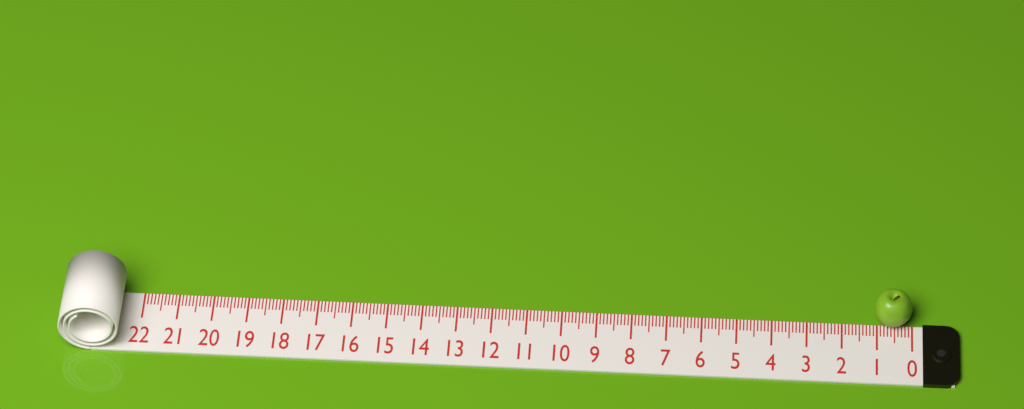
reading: 1.1 (no unit)
